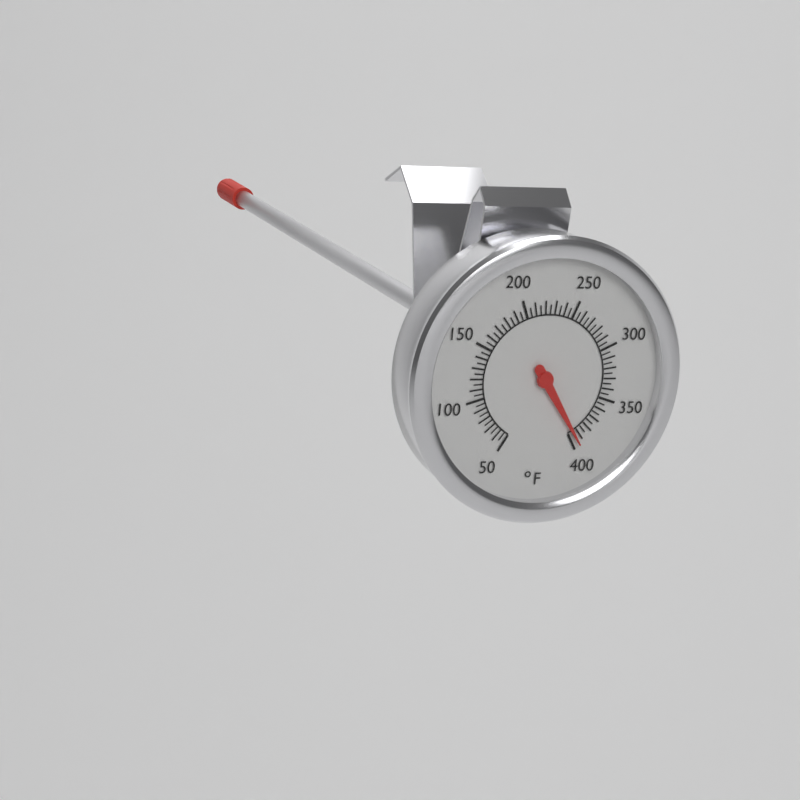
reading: 395 °F
